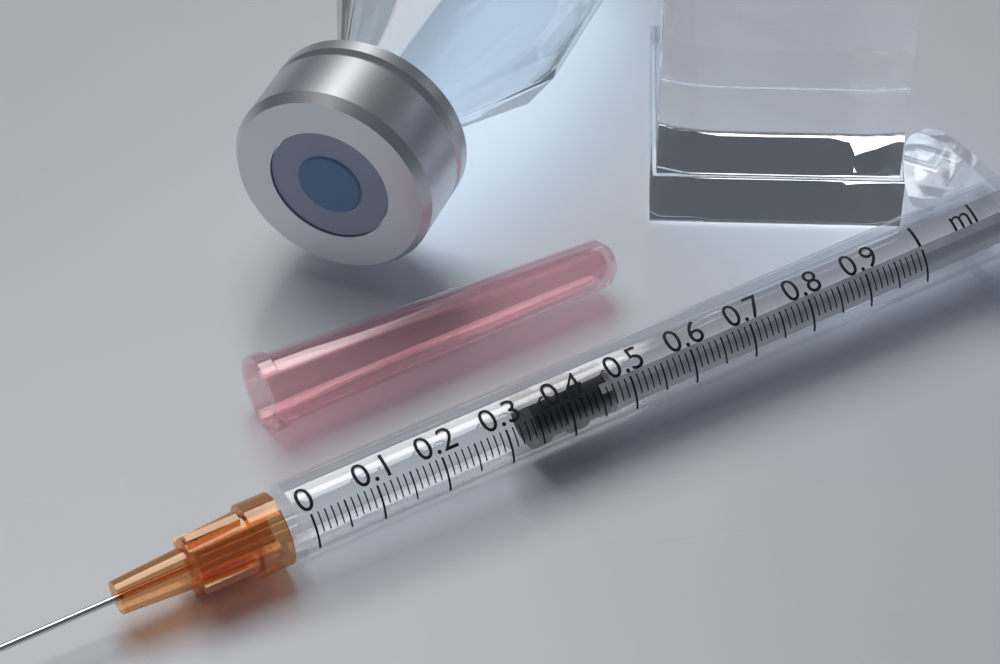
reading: 0.35 ml
